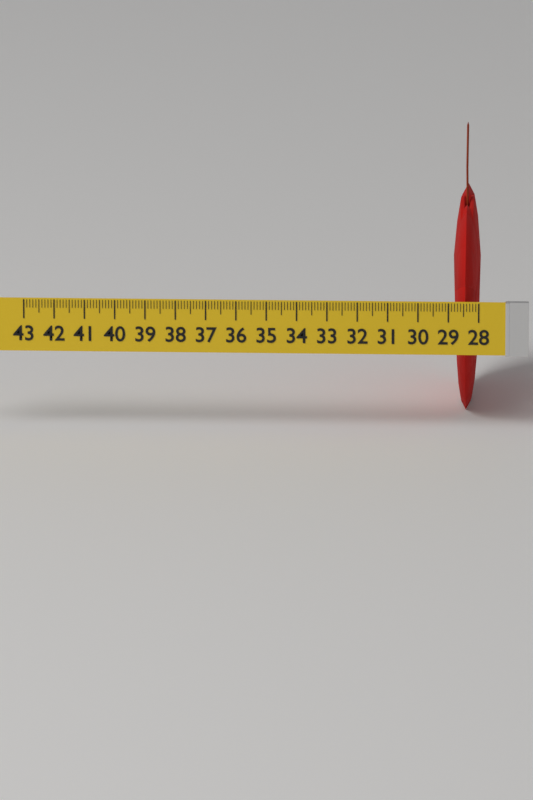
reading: 28.9 (no unit)
